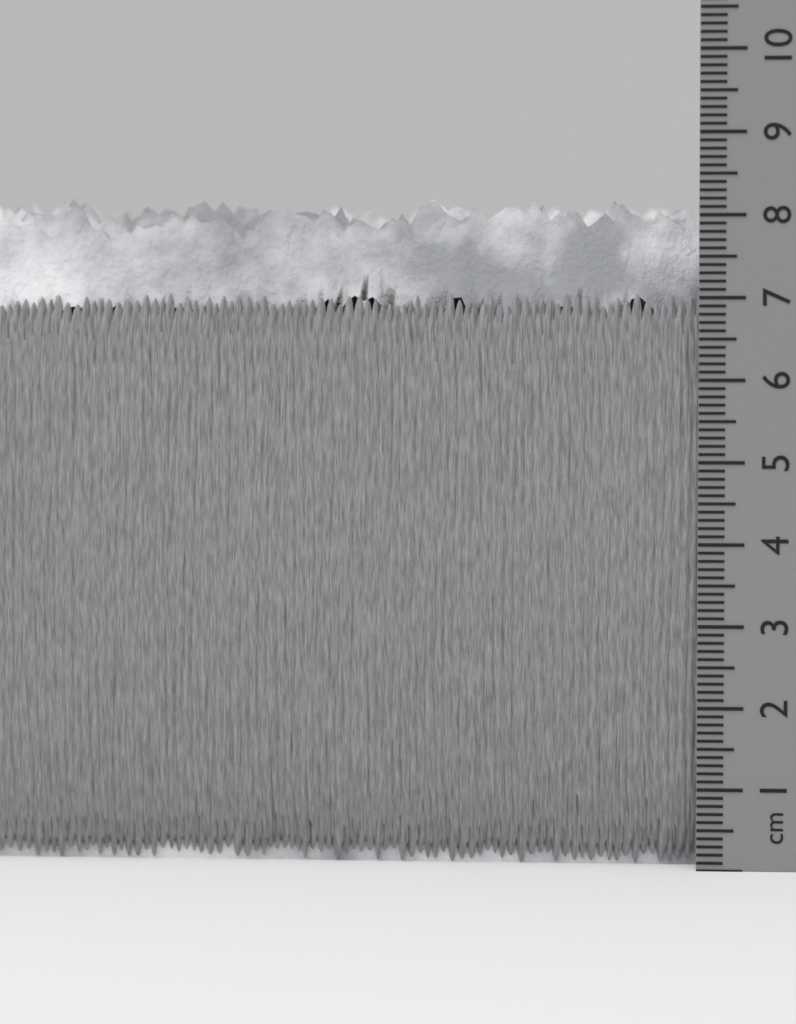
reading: 8.3 cm
